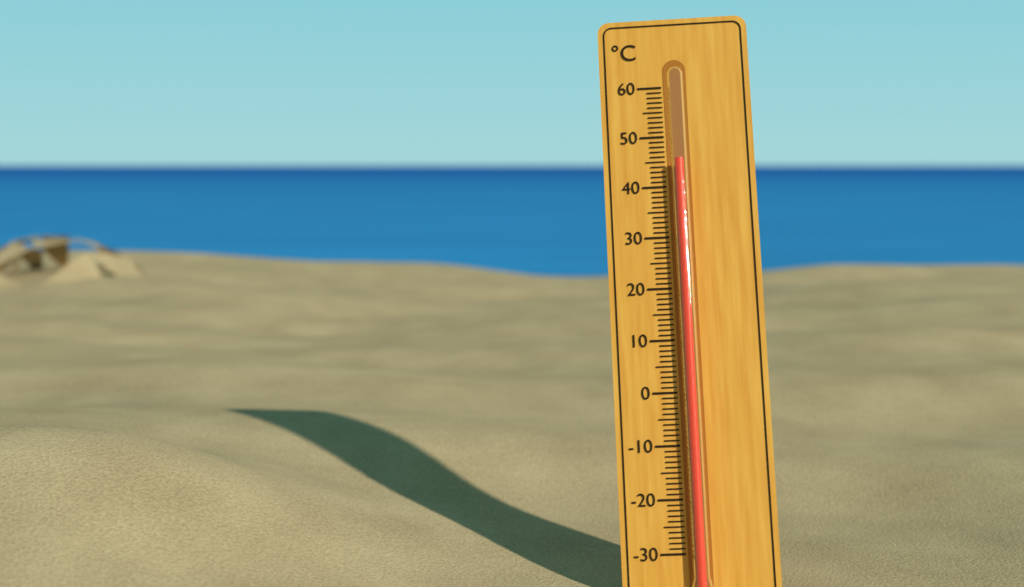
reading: 45 °C
